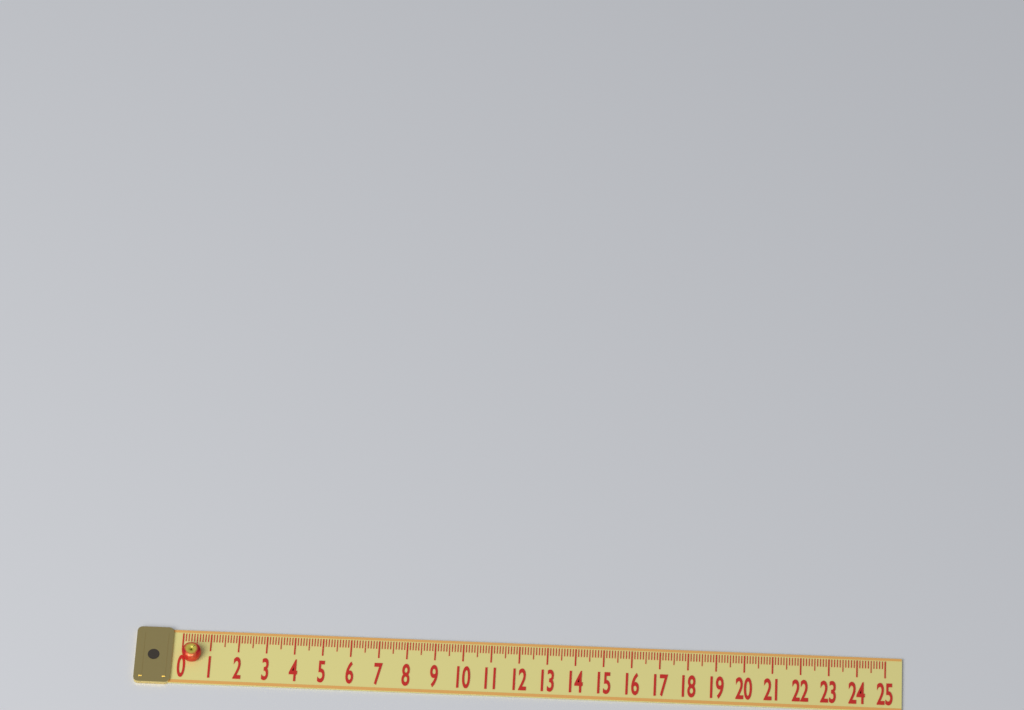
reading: 0.7 (no unit)
